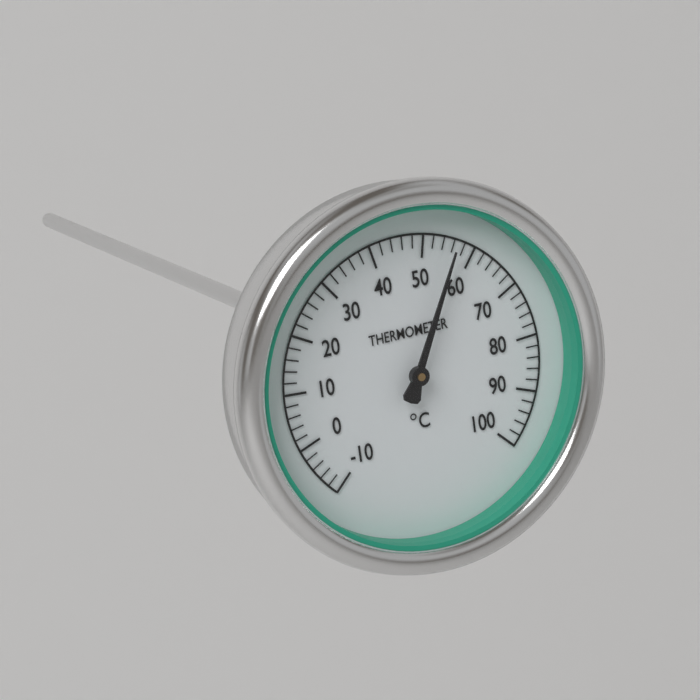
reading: 56 °C
